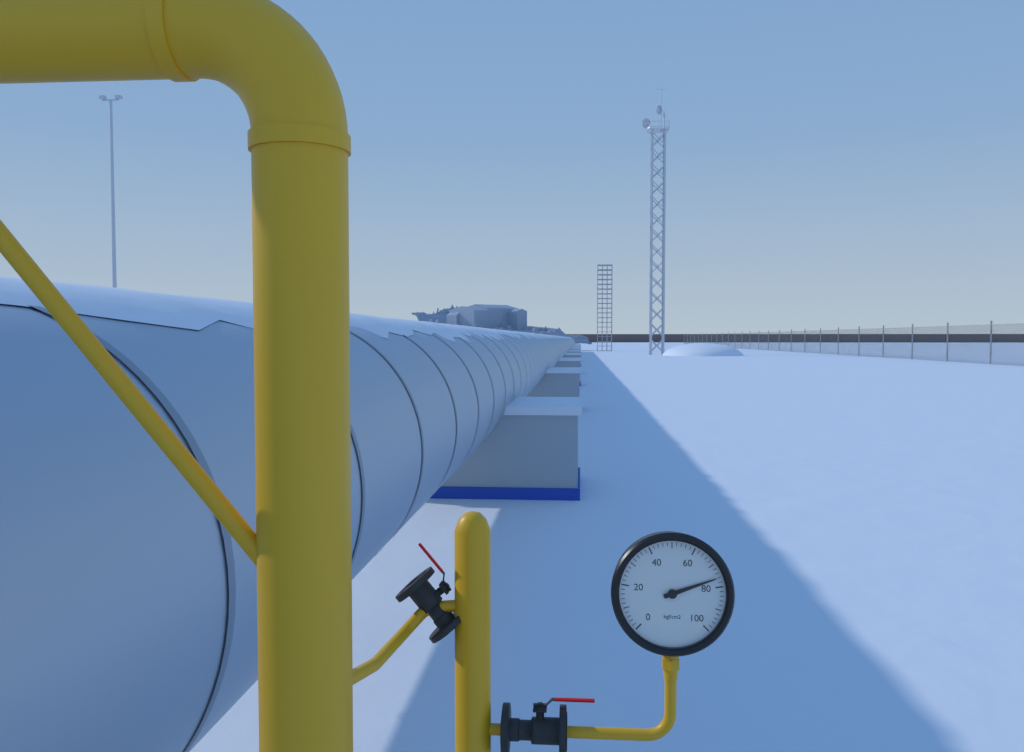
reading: 76 kgf/cm2
